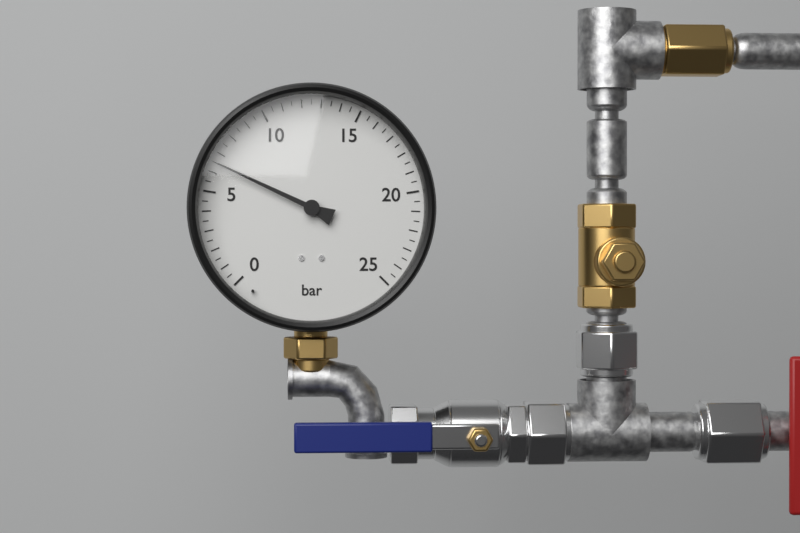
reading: 6.5 bar
